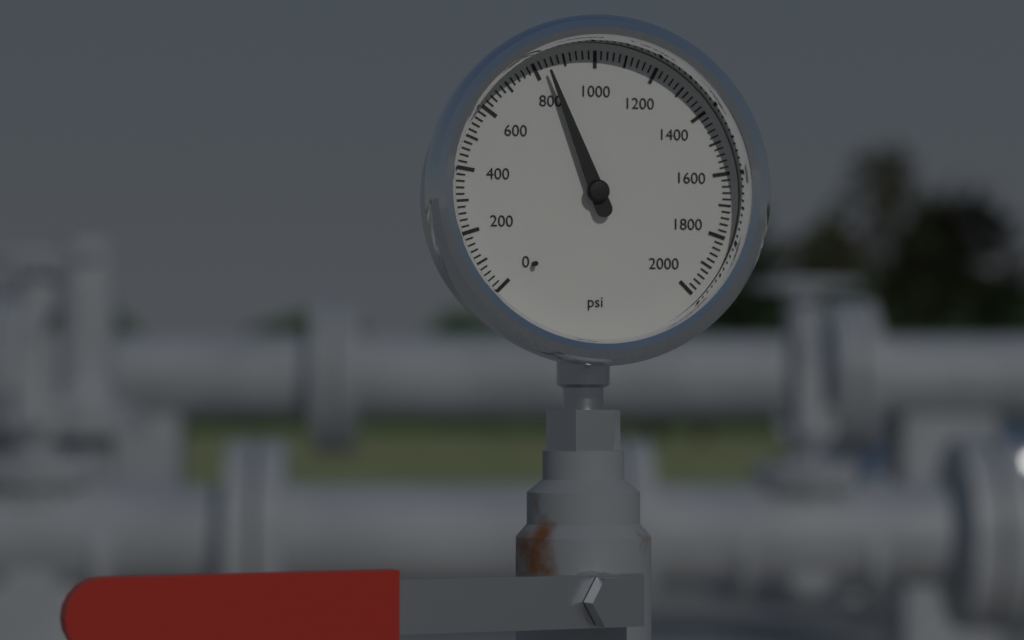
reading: 840 psi
